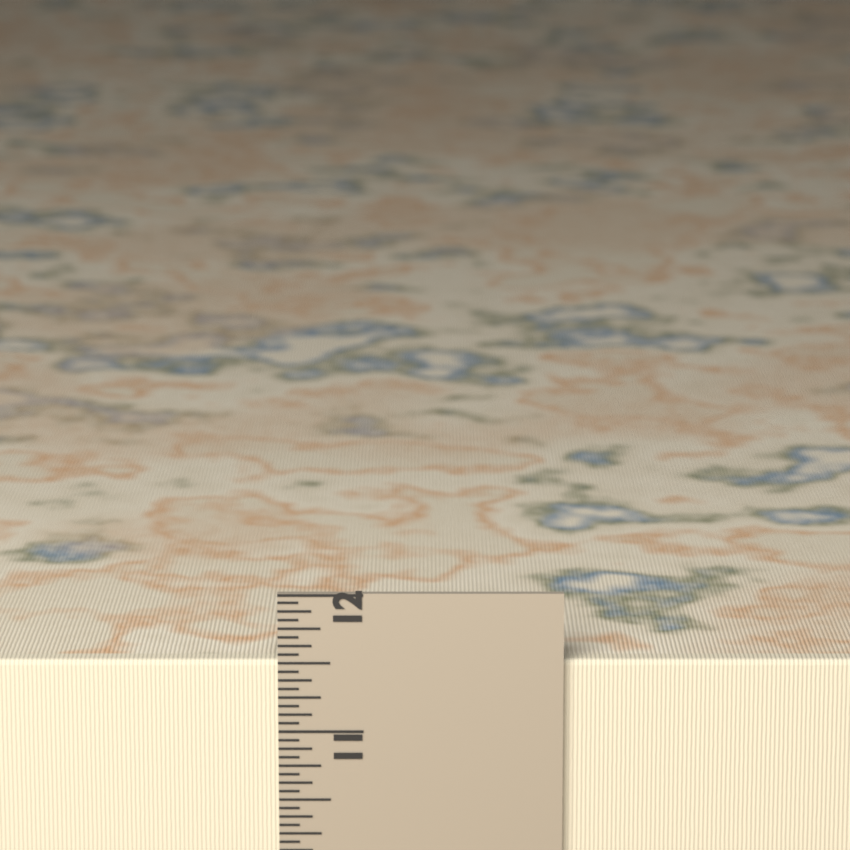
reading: 11.5000 in
